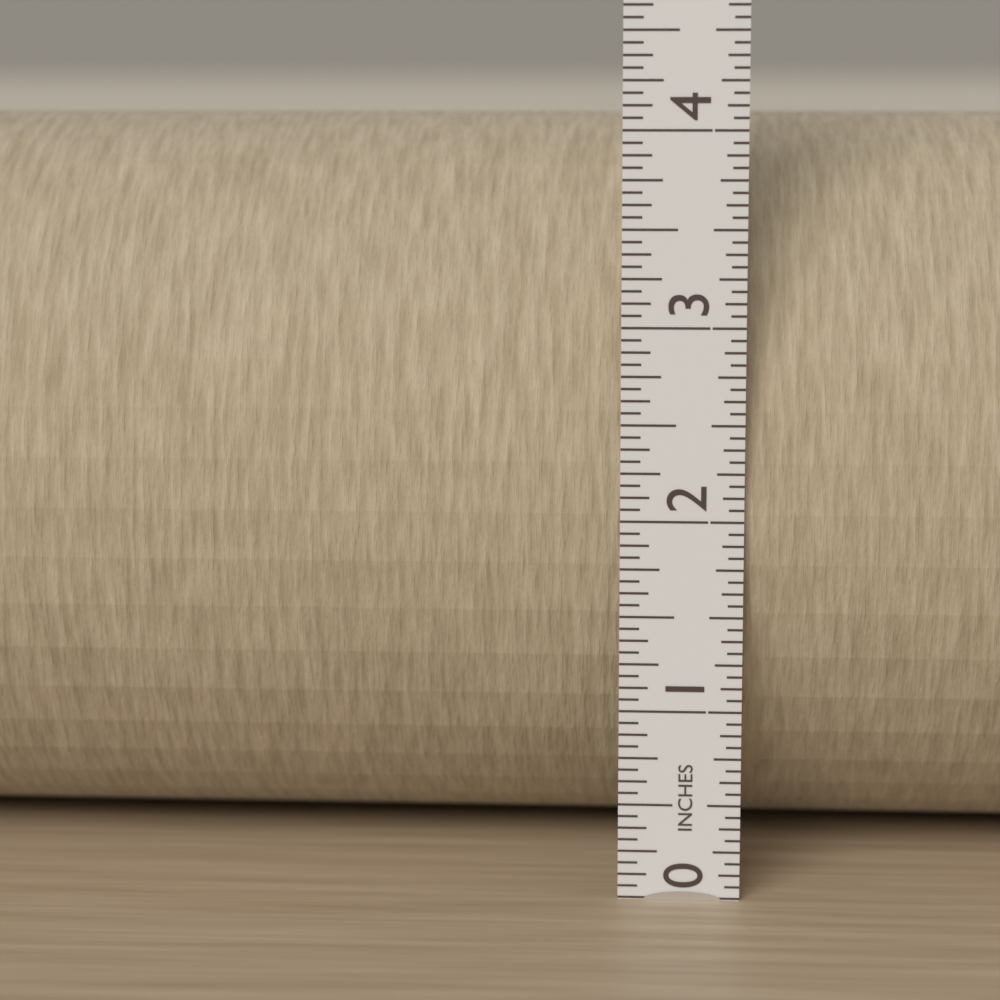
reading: 4.0625 in
